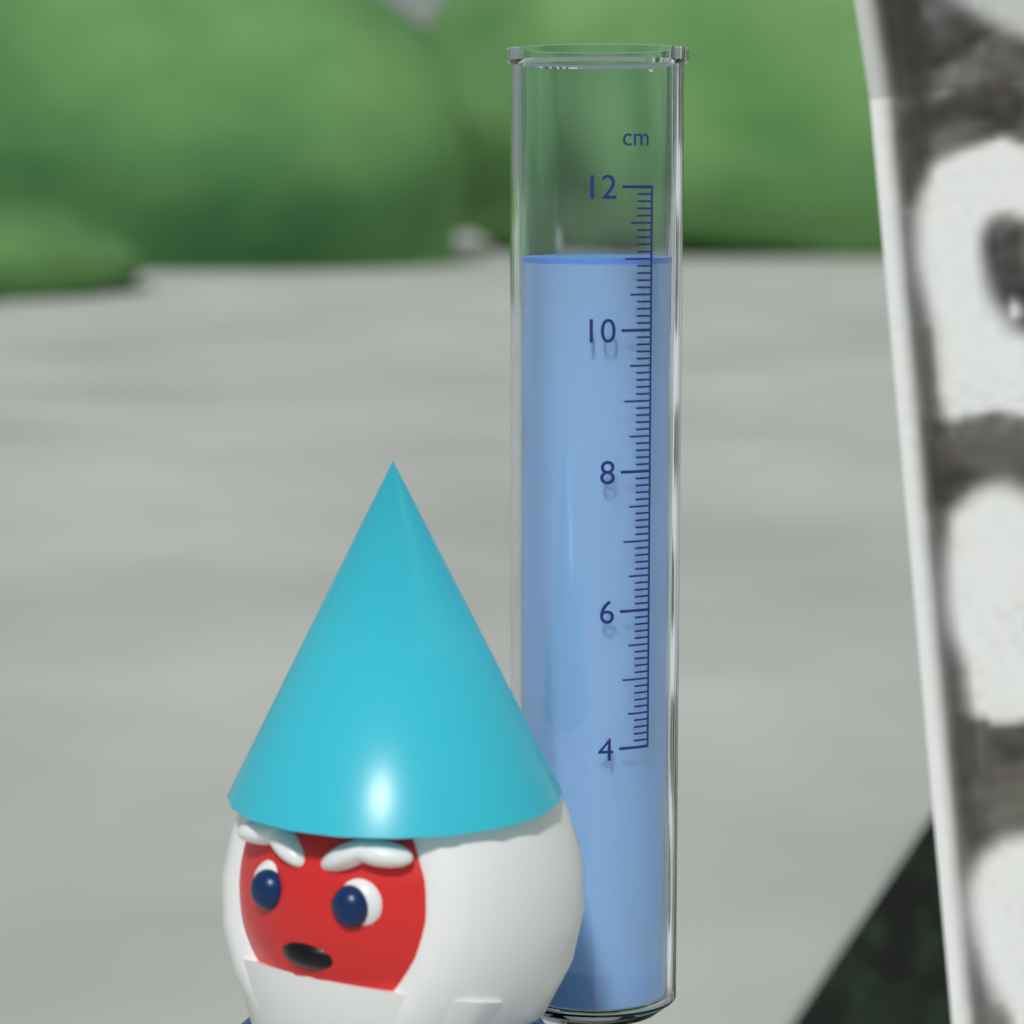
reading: 11.0 cm
